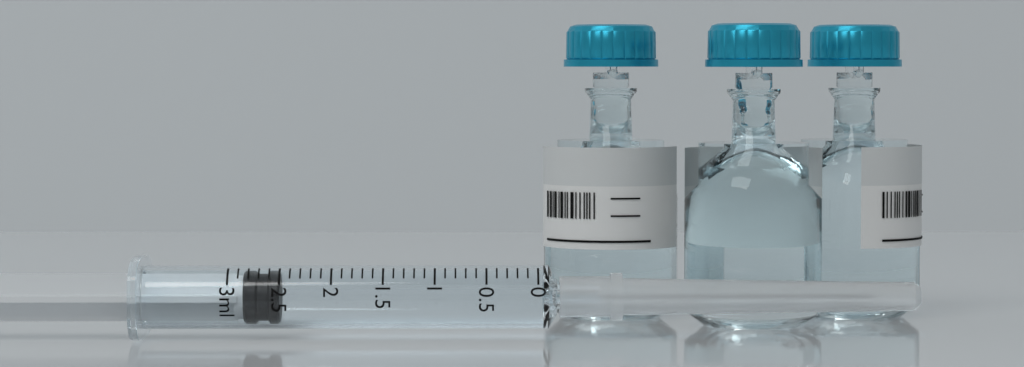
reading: 2.5 ml
